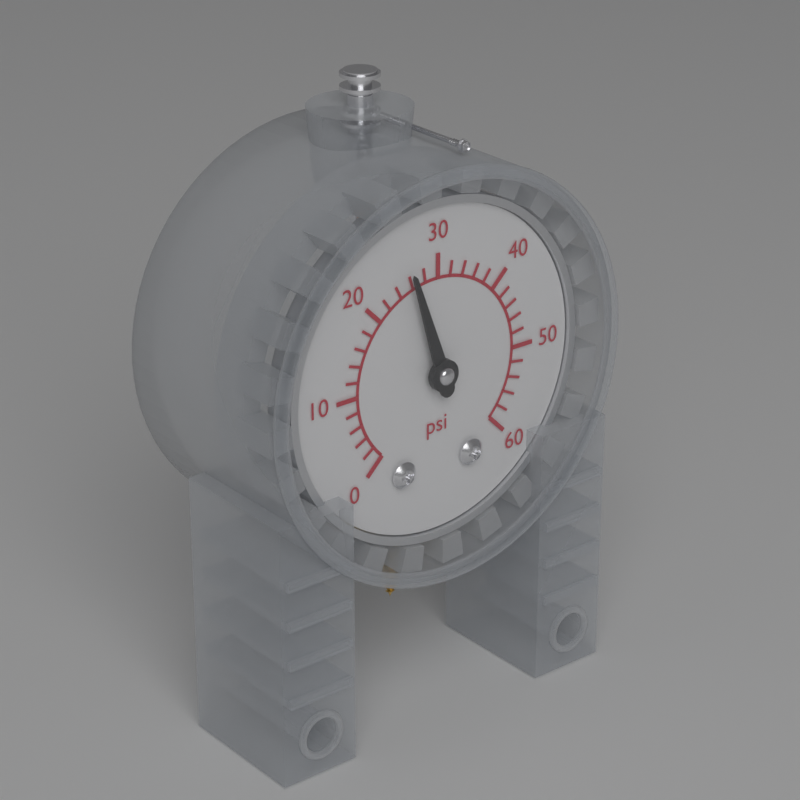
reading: 26 psi
